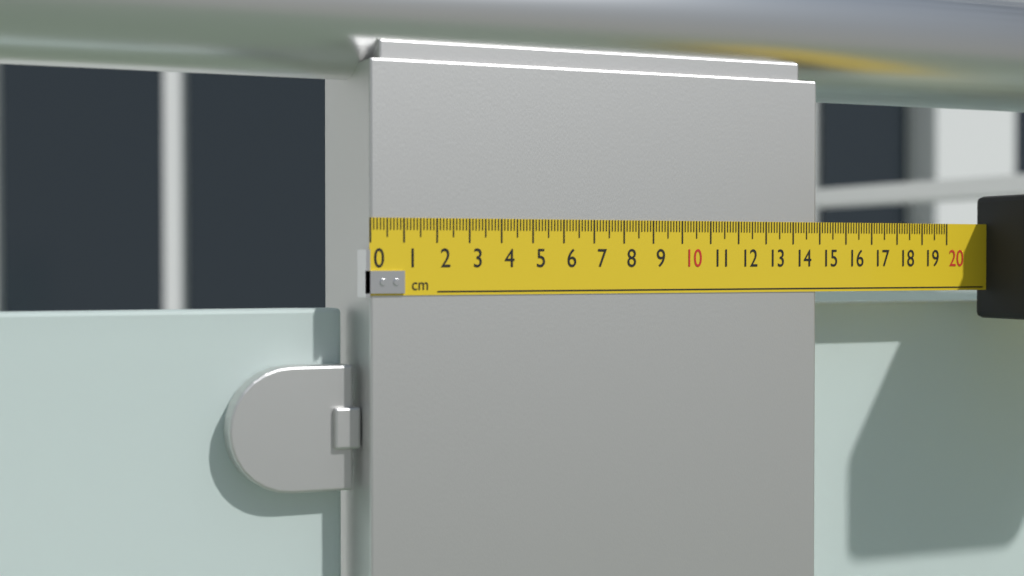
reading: 14.9 cm
